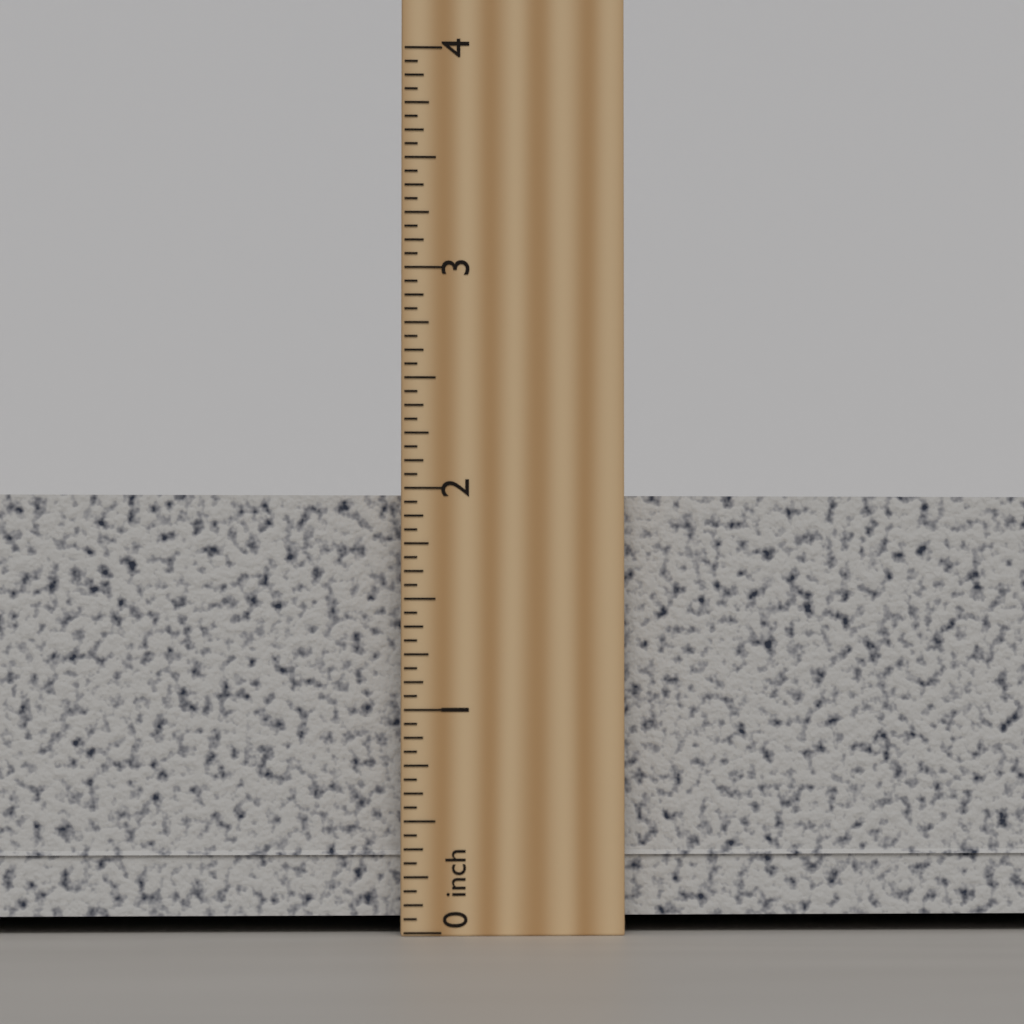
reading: 2.1250 inch
